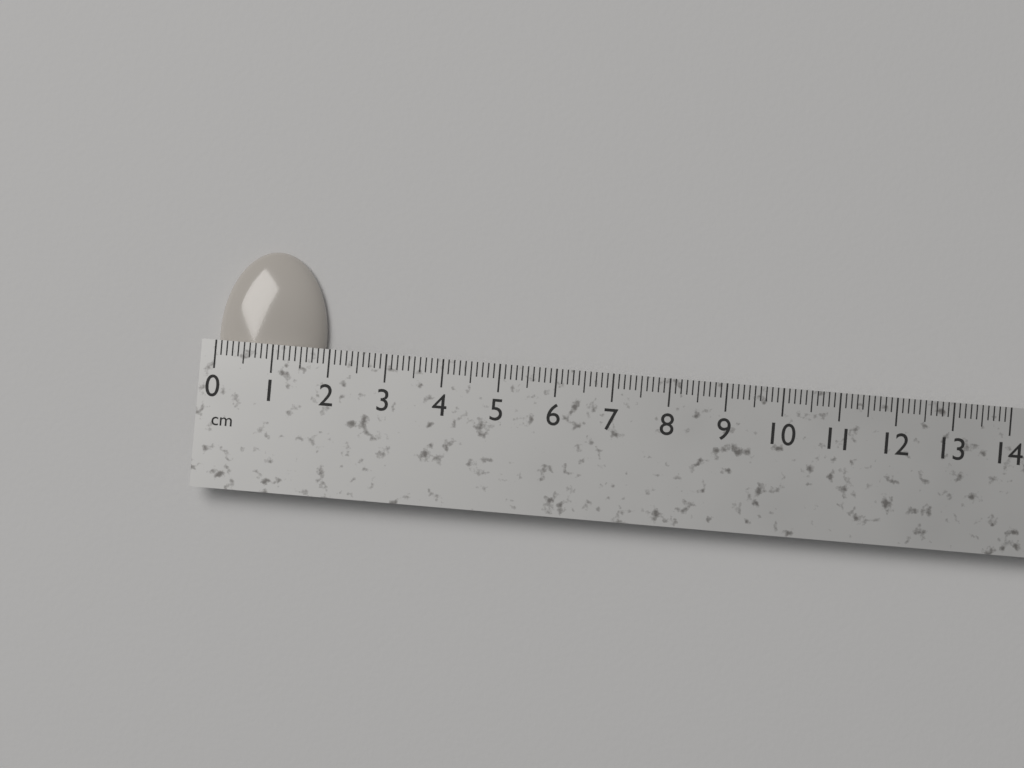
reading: 1.9 cm
